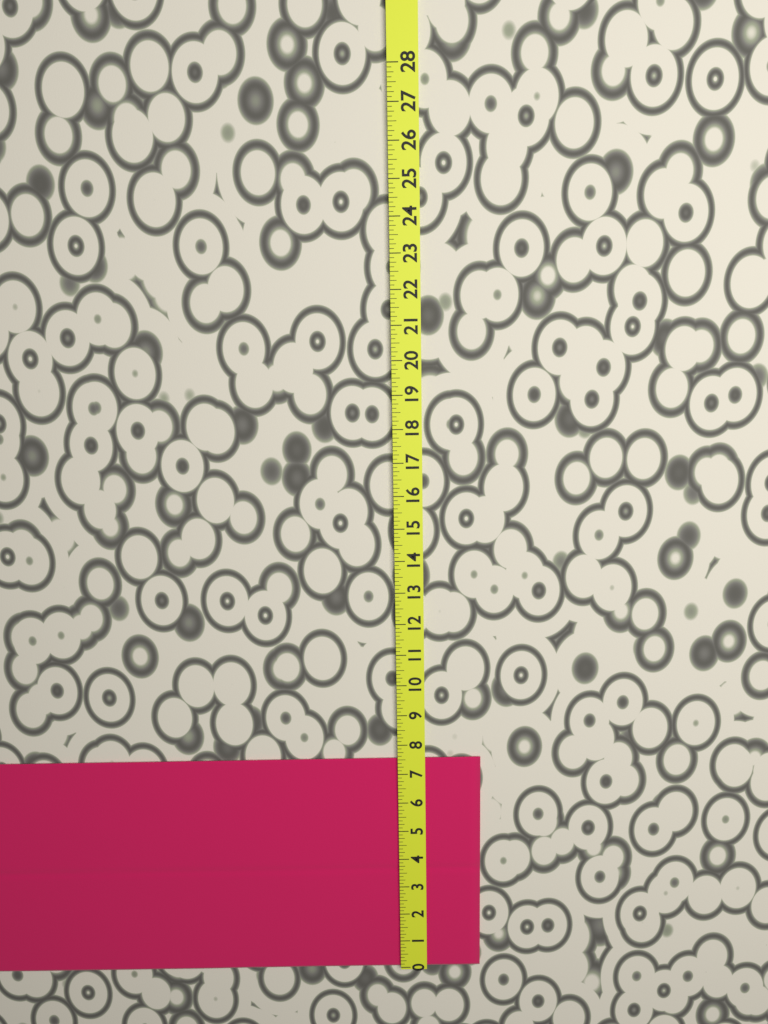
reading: 7.500 (no unit)
